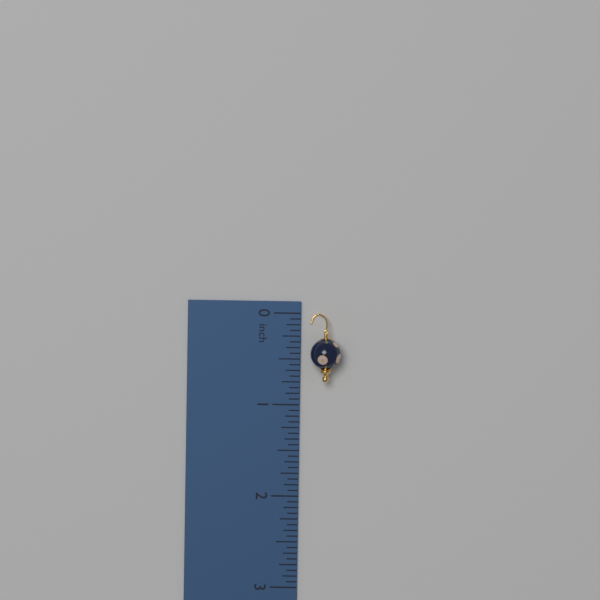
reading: 0.7500 inch
